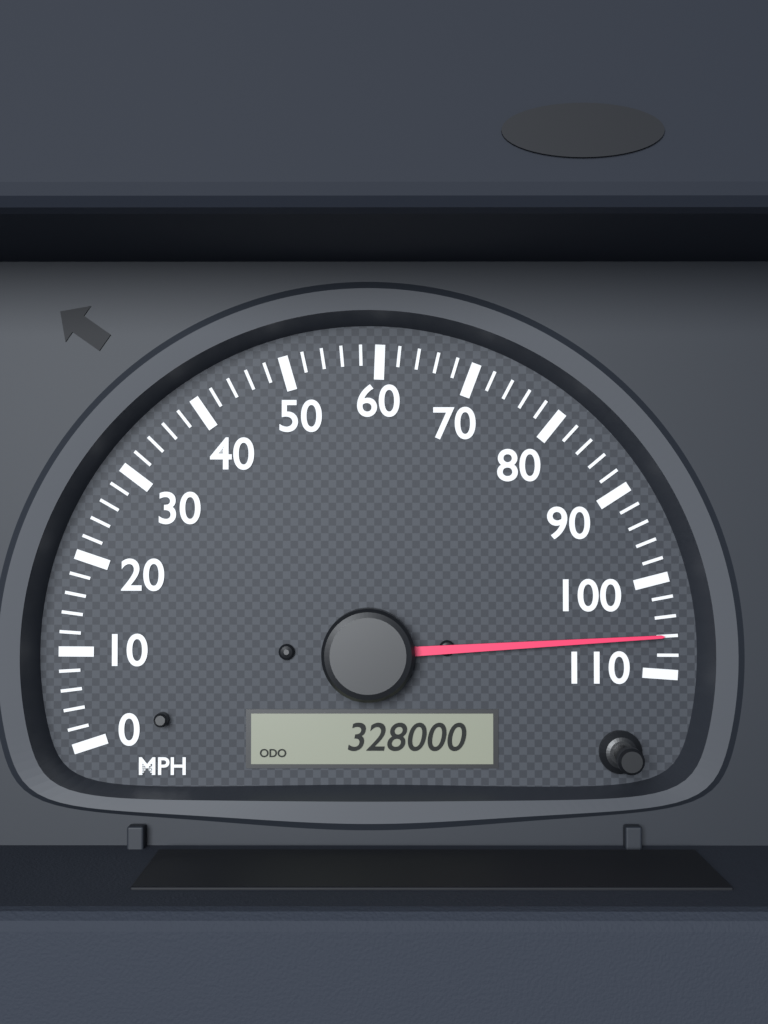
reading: 106 MPH
